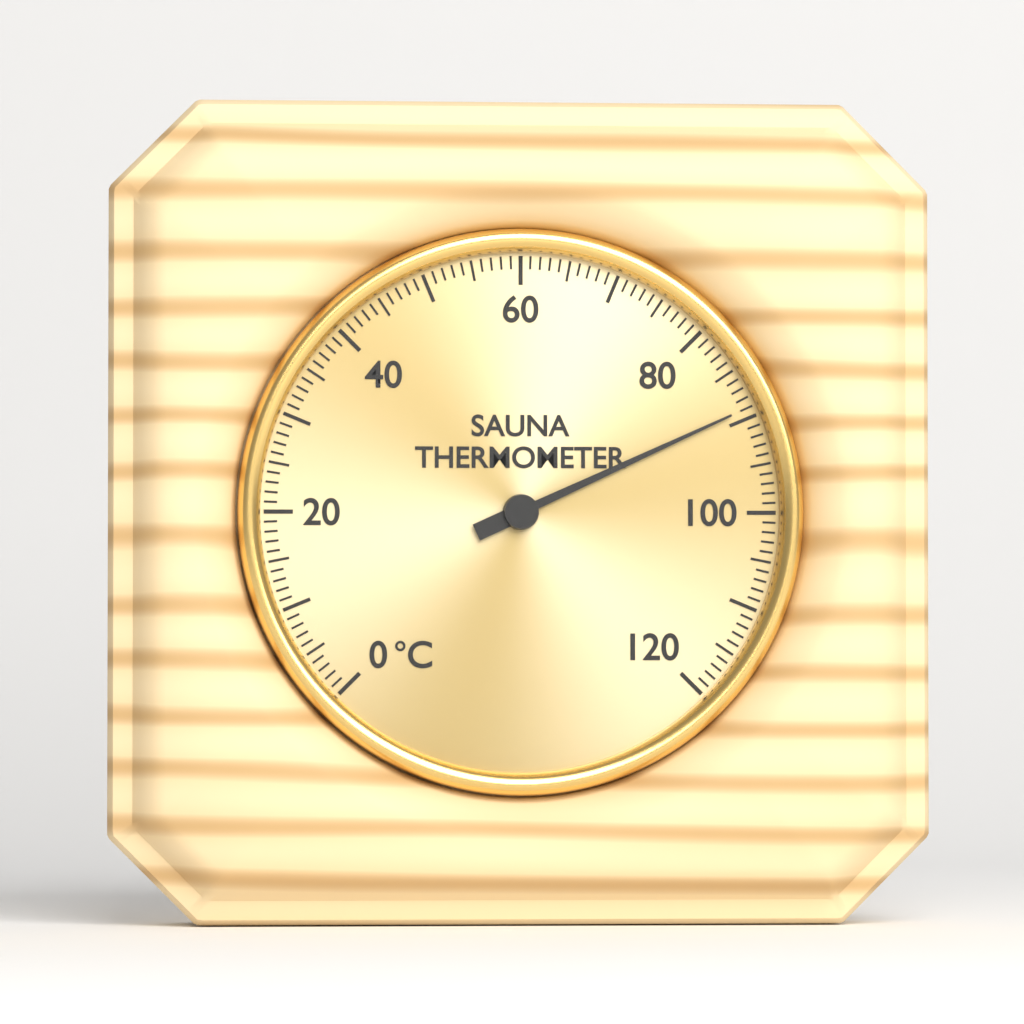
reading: 89 °C
